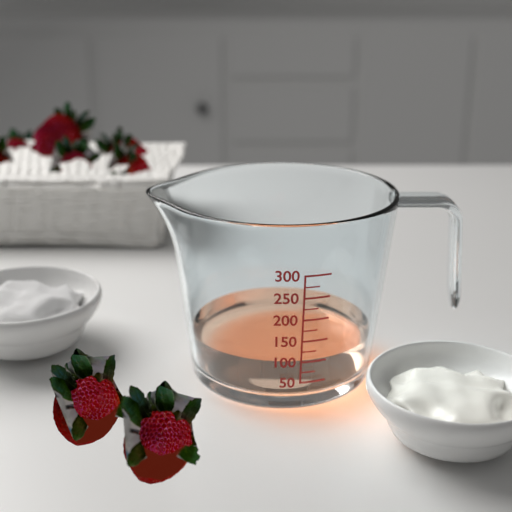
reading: 100 (no unit)
